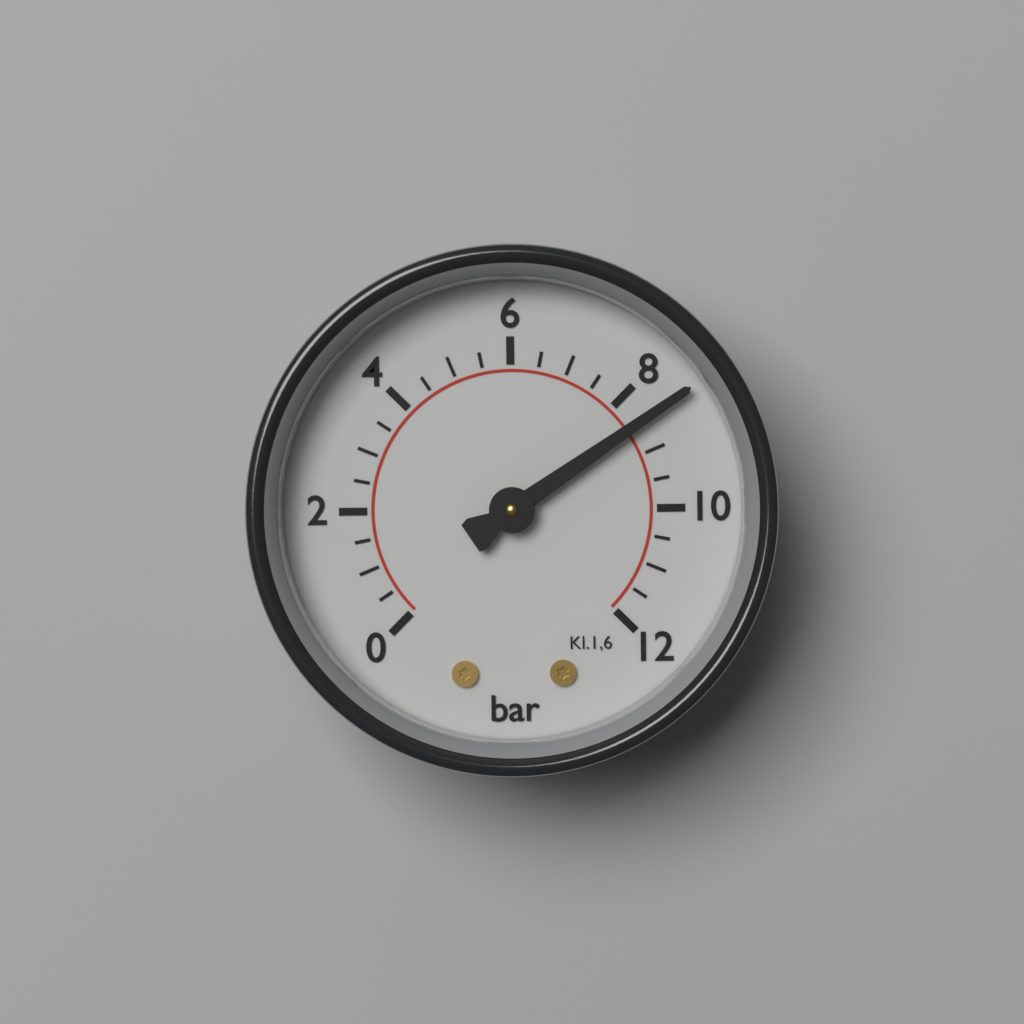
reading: 8.5 bar
